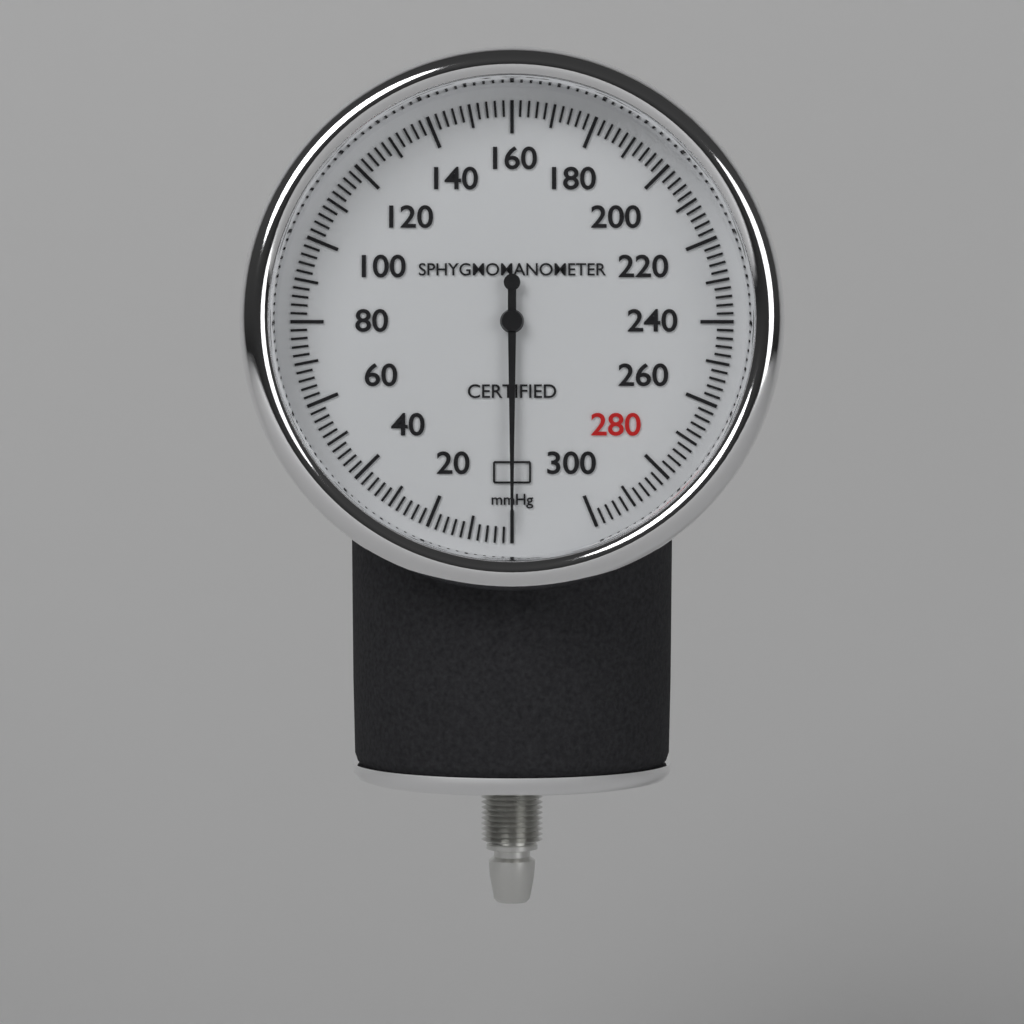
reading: 0 mmHg
